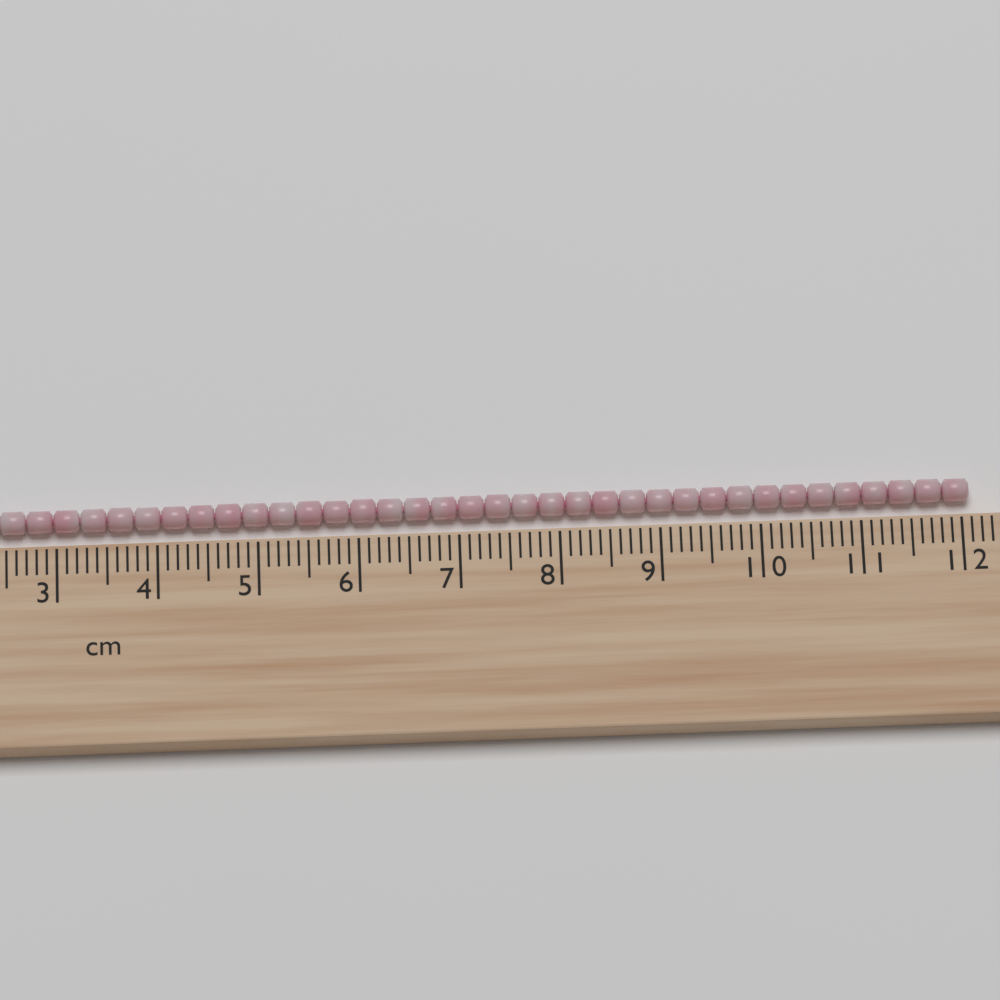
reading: 12.1 cm
